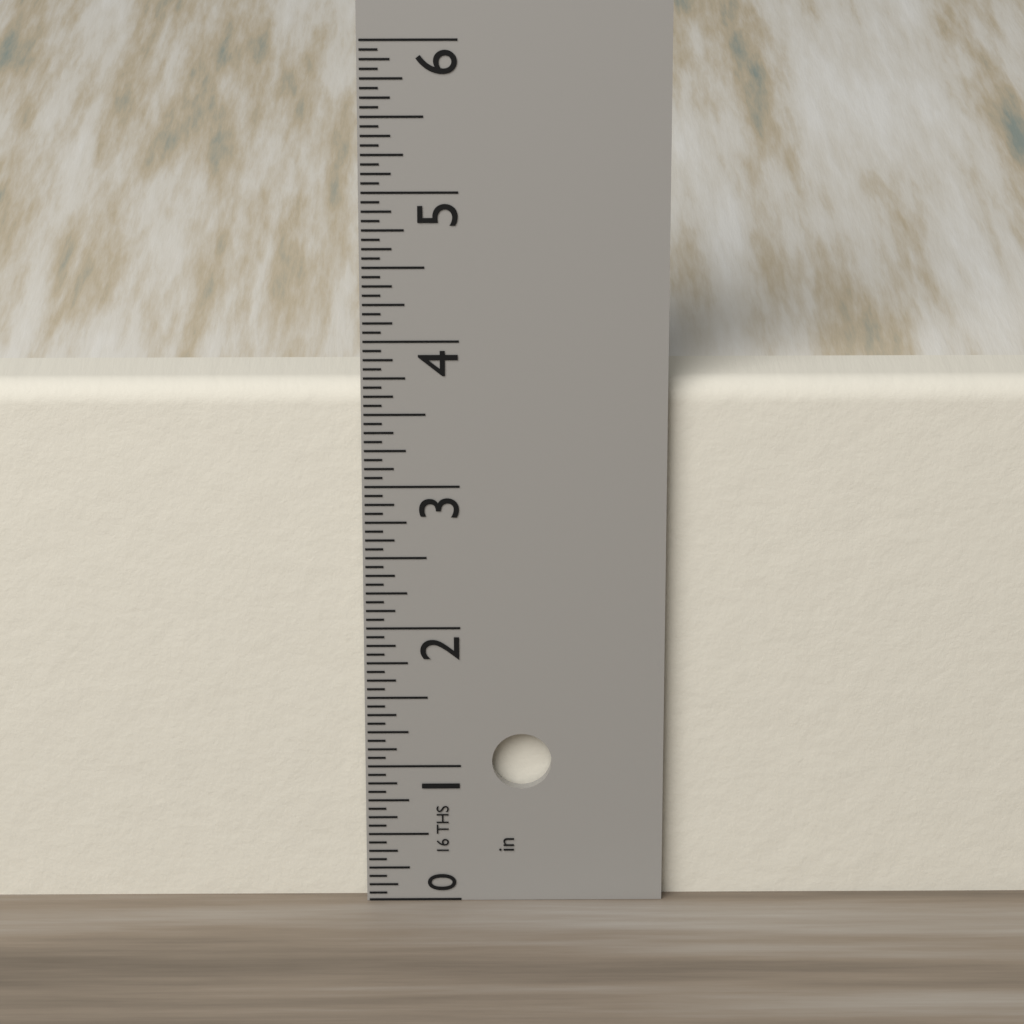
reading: 3.6875 in
